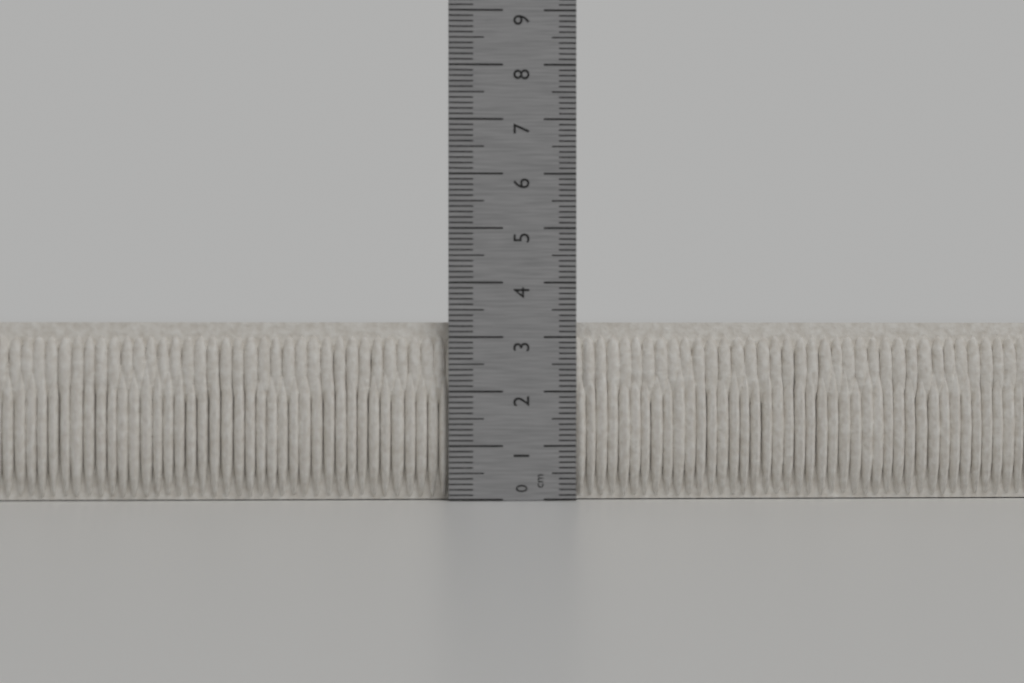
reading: 3.3 cm
